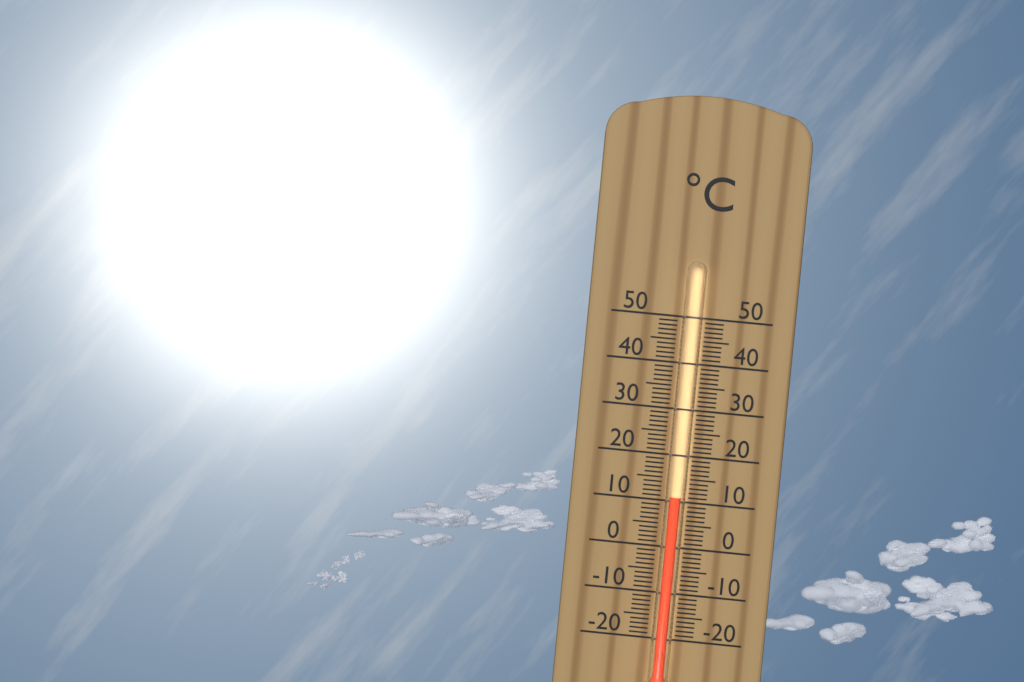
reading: 11 °C
